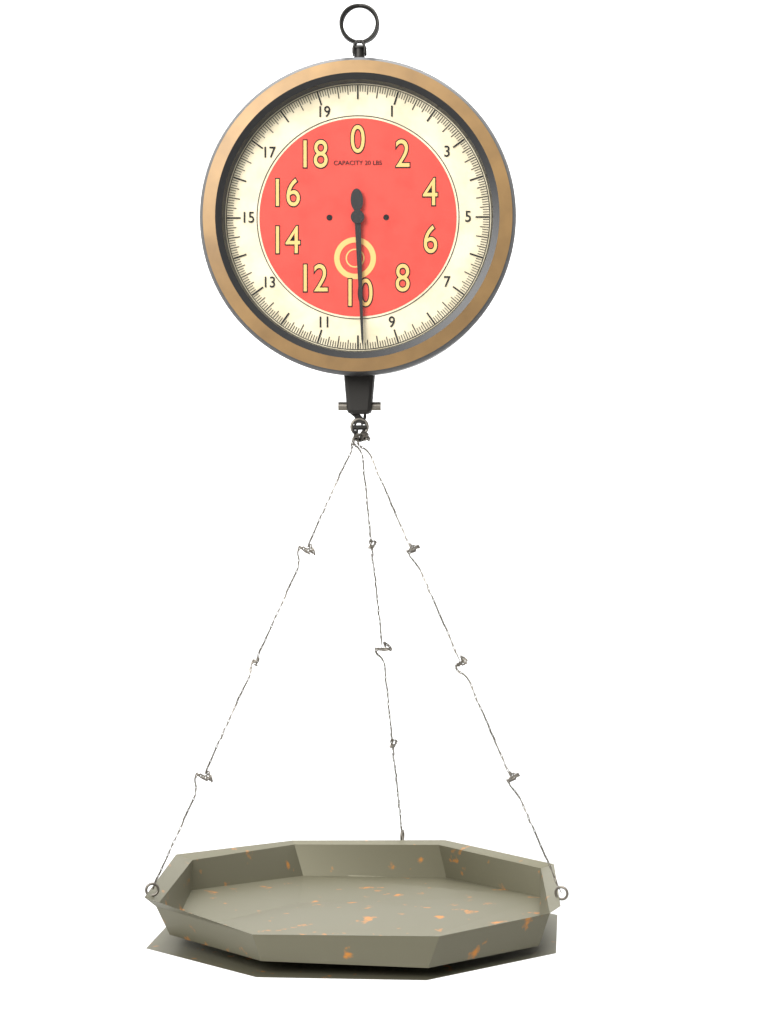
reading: 9.8750 lbs
